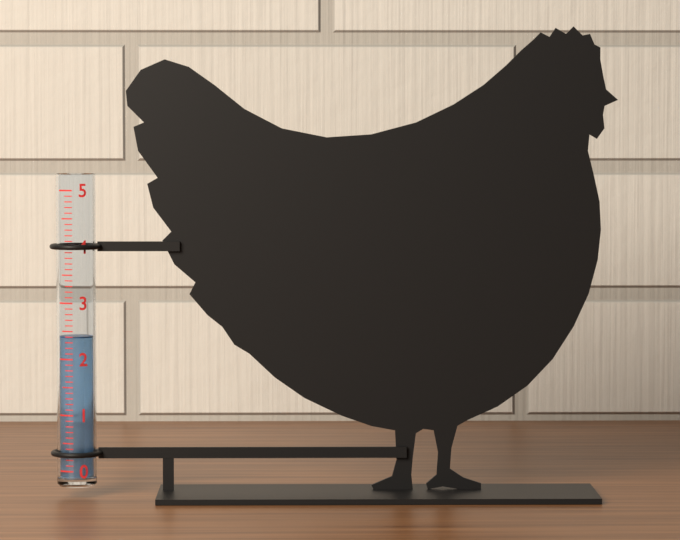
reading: 2.4 (no unit)
